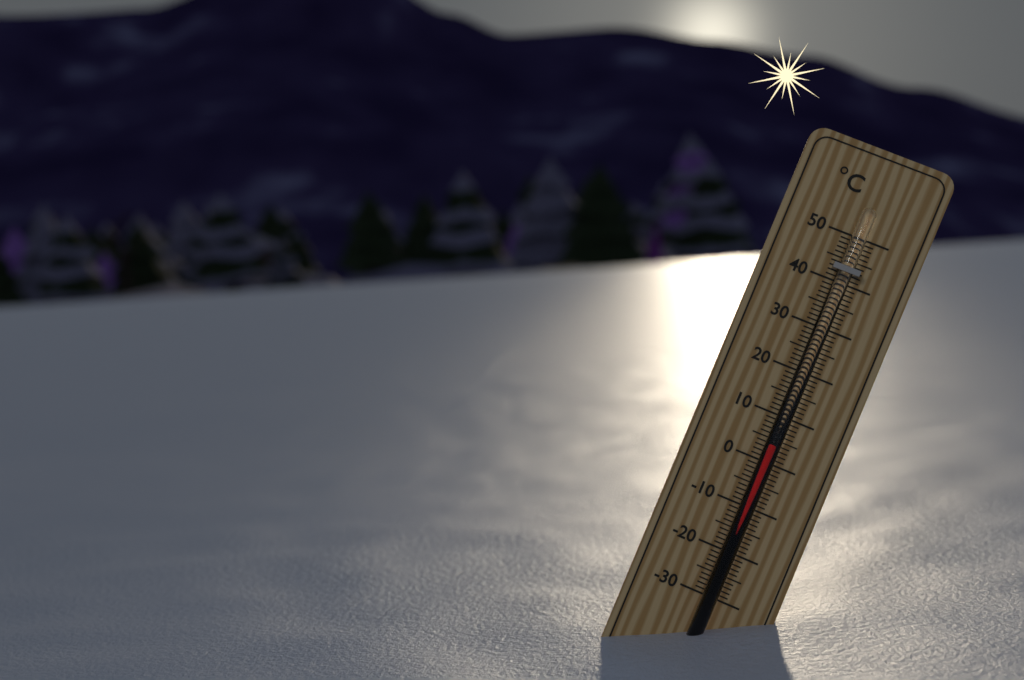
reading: 4 °C
